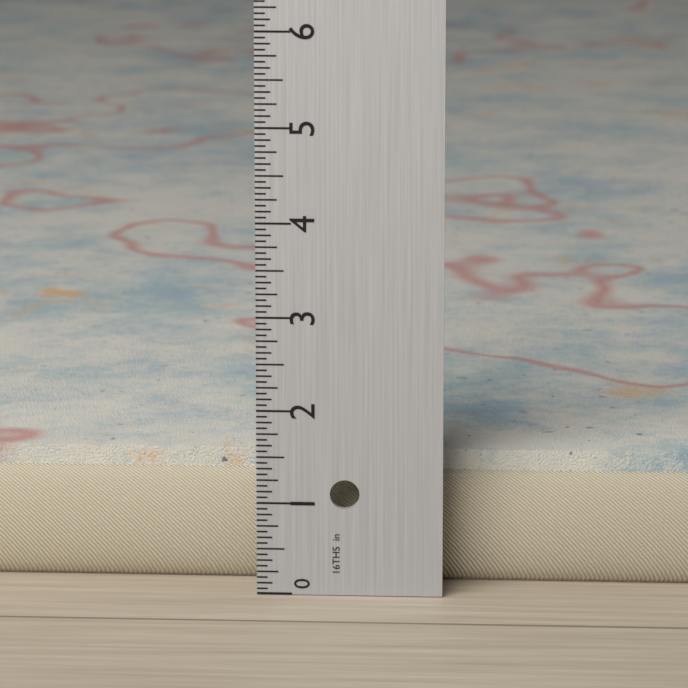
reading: 1.4375 in
